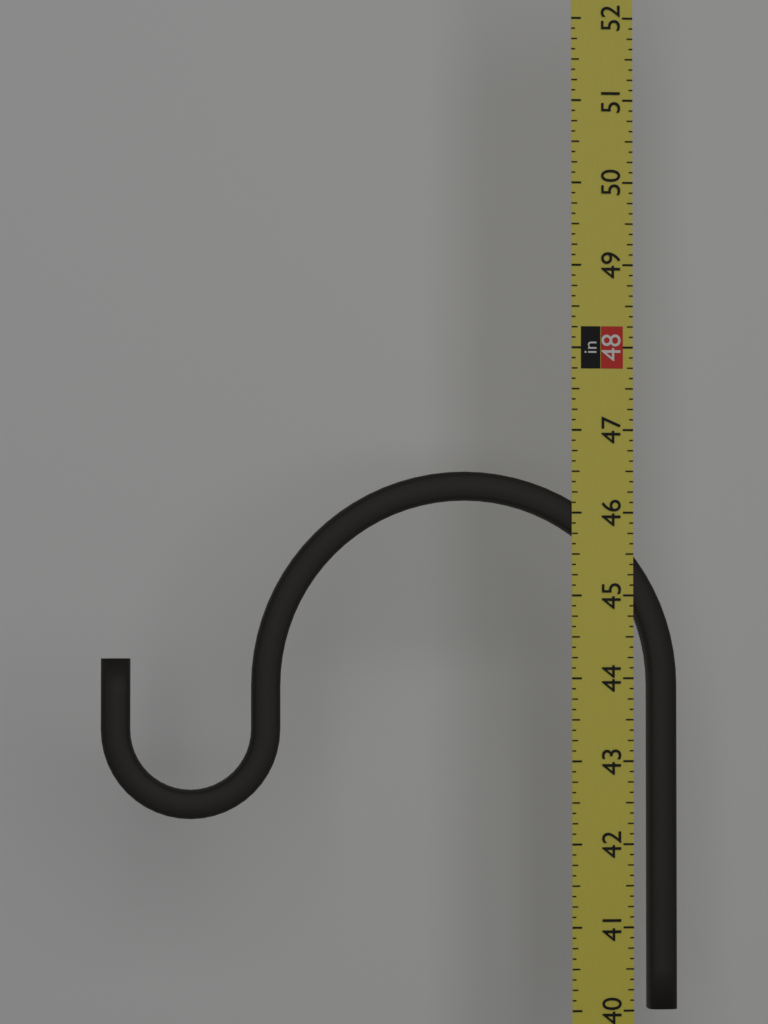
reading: 46.500 in
